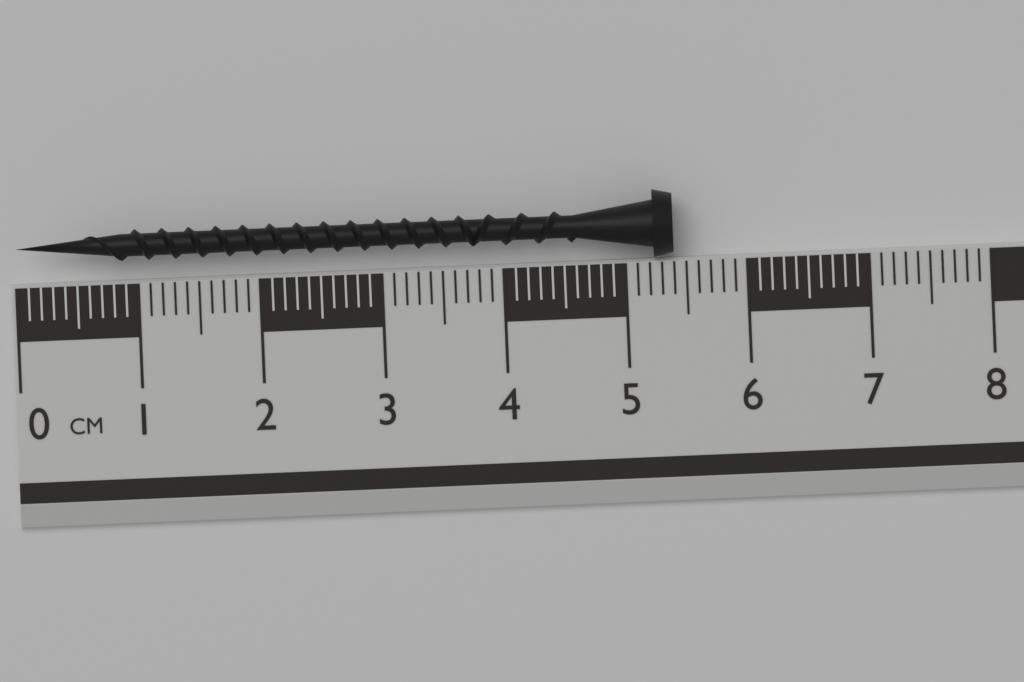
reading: 5.4 cm
